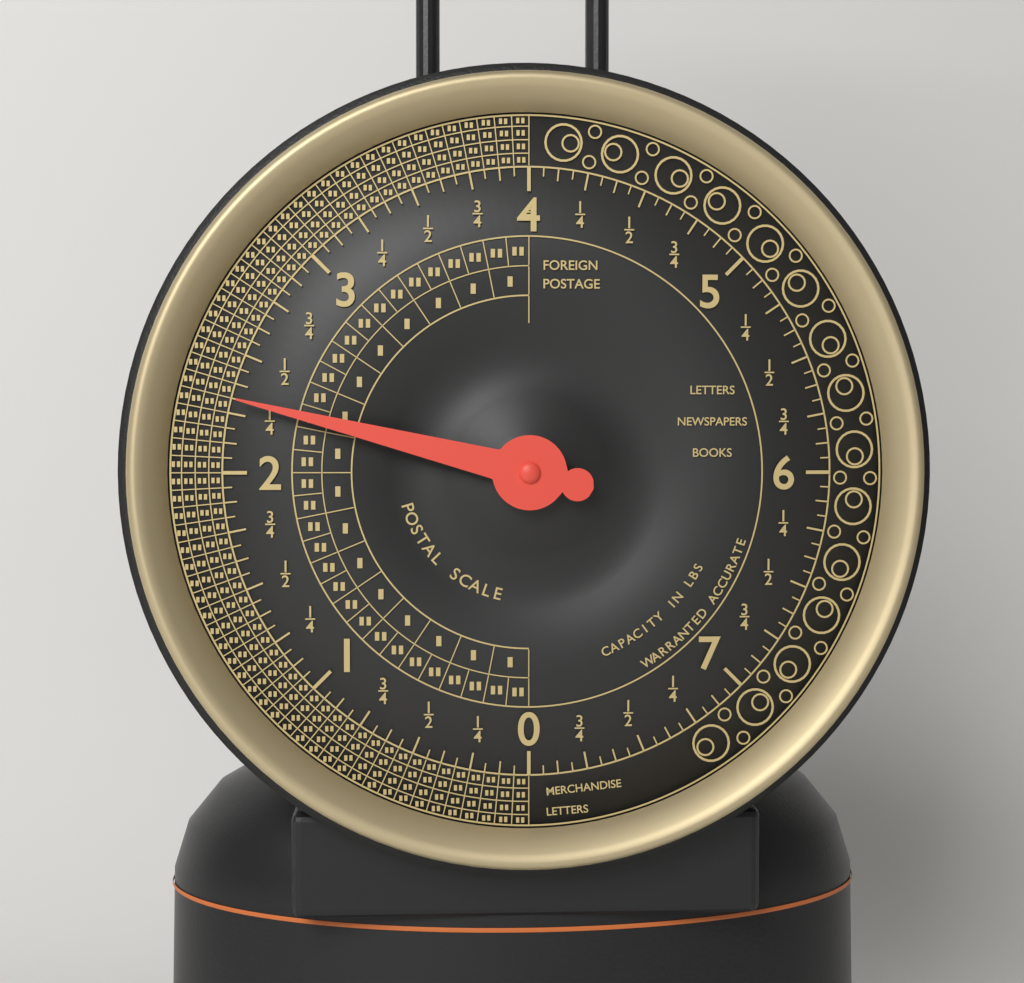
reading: 2.3125 lbs
